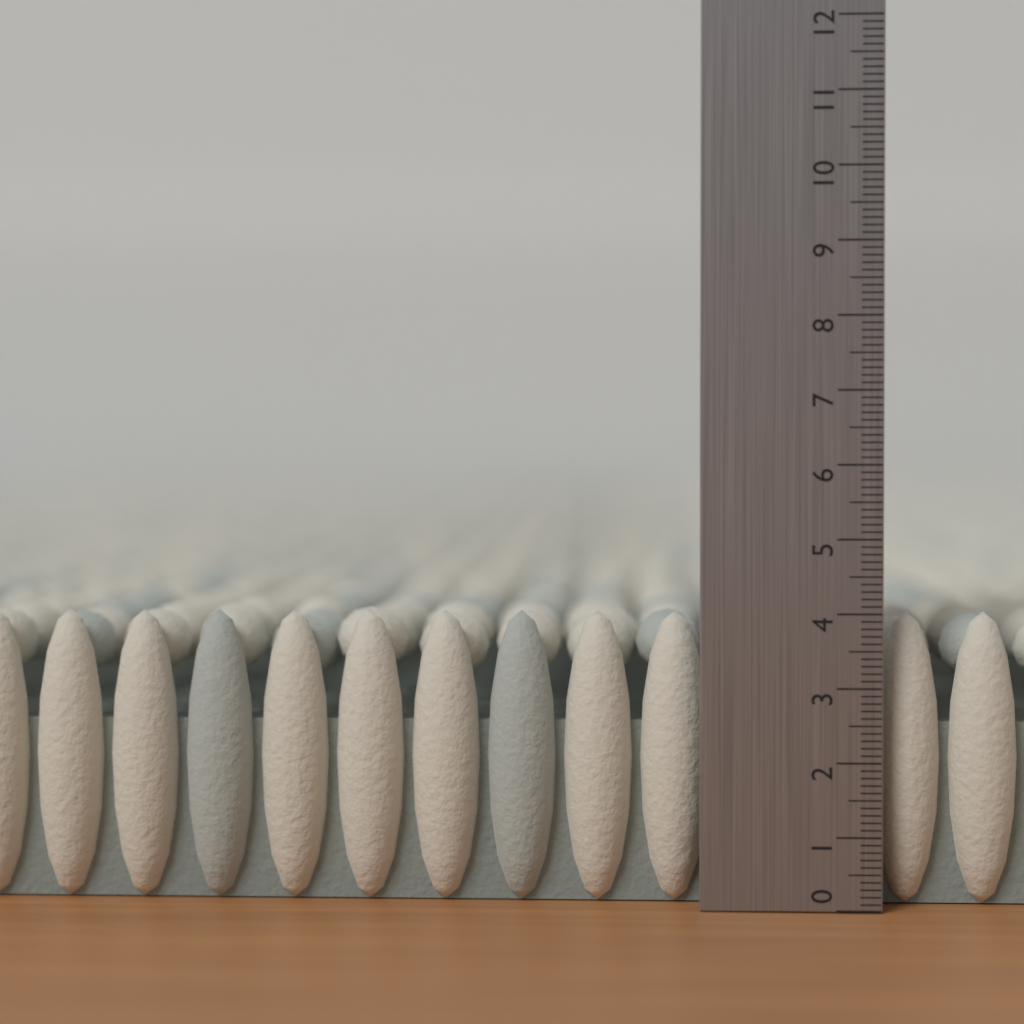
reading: 4.0 (no unit)
